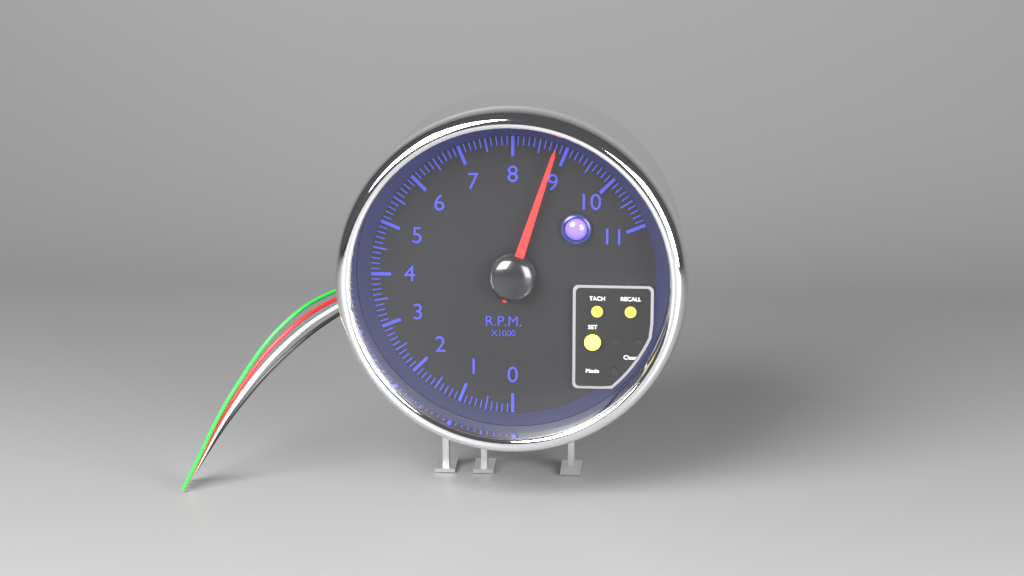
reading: 8.8 rpm x1000
